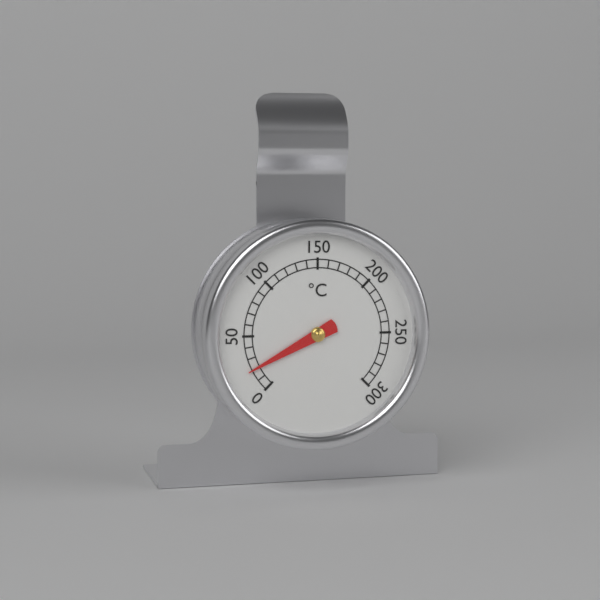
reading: 20 °C
